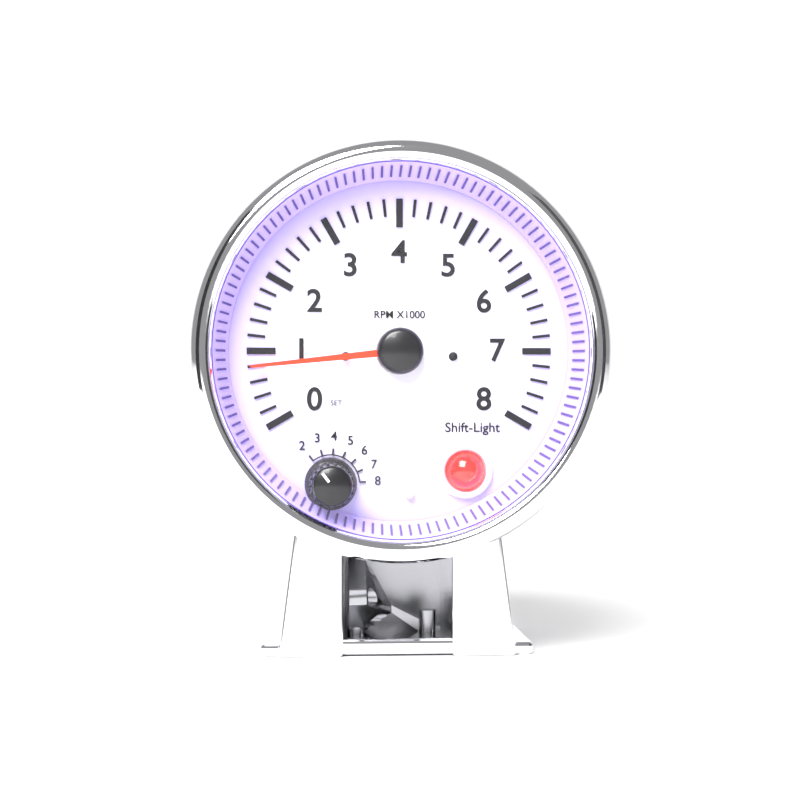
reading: 0.8 RPM x1000
